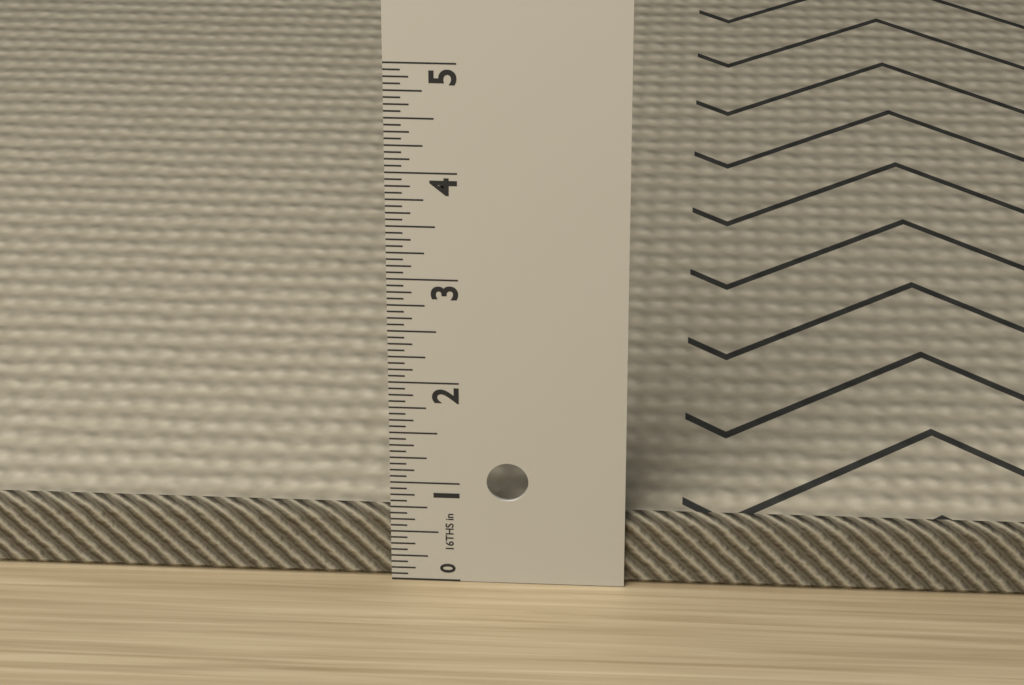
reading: 0.6875 in
